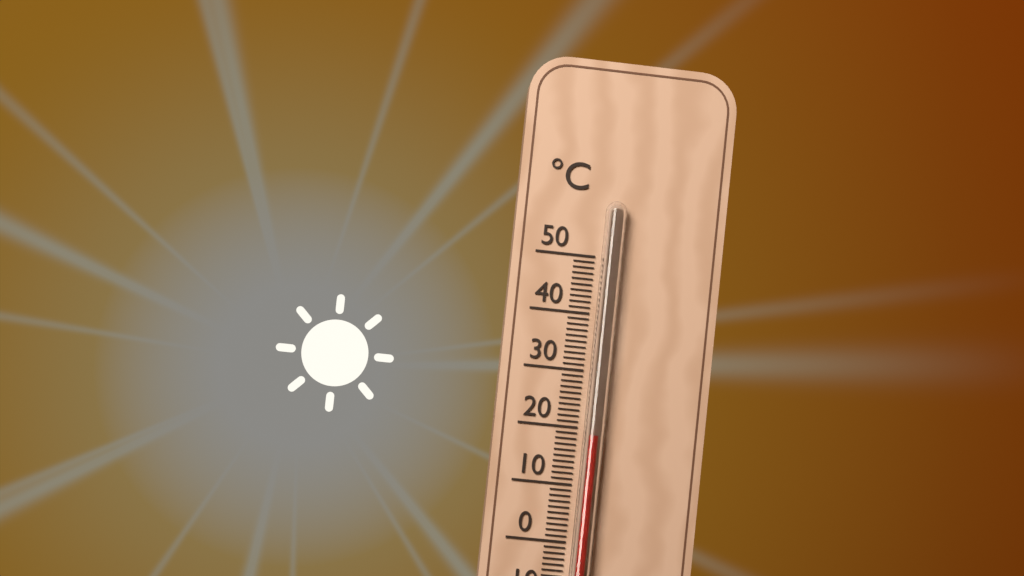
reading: 19 °C
